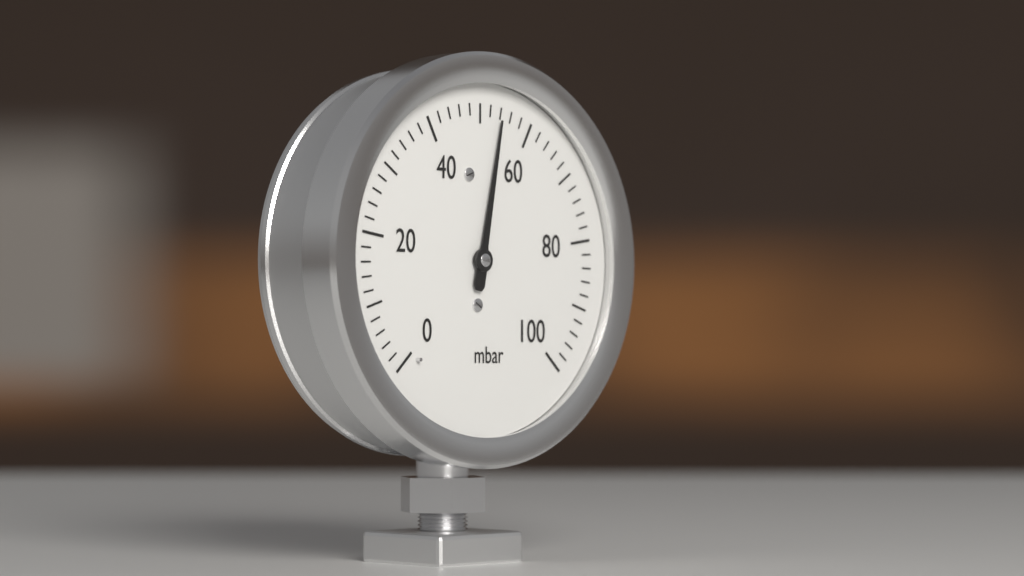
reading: 54 mbar
